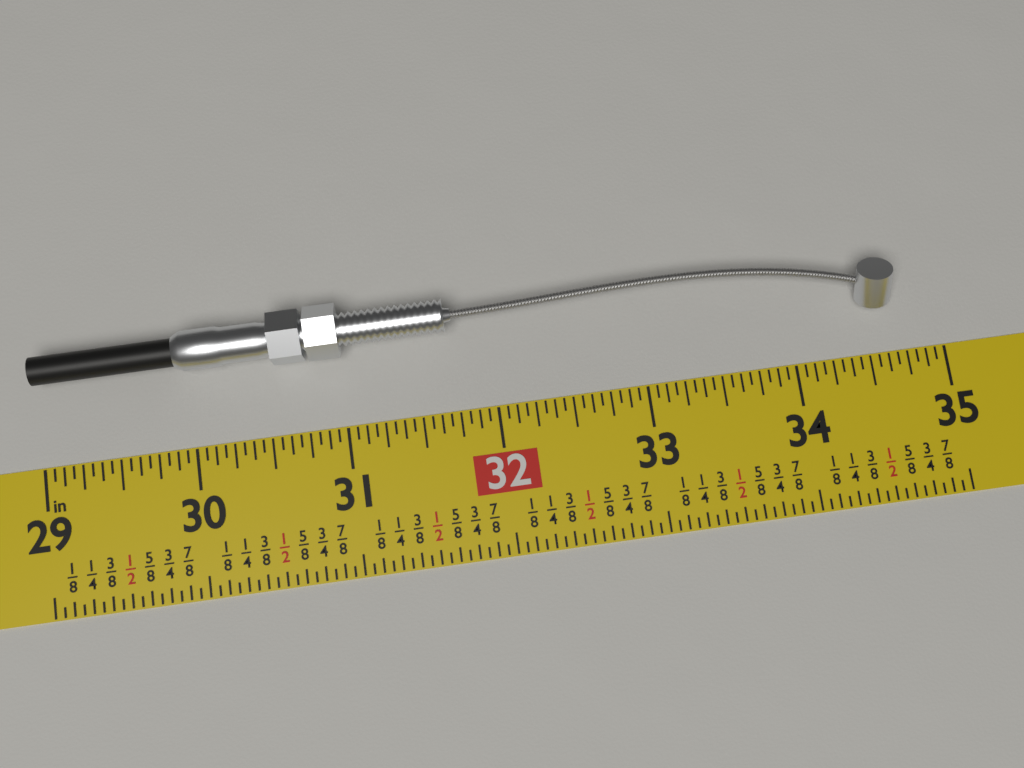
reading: 34.6875 in
